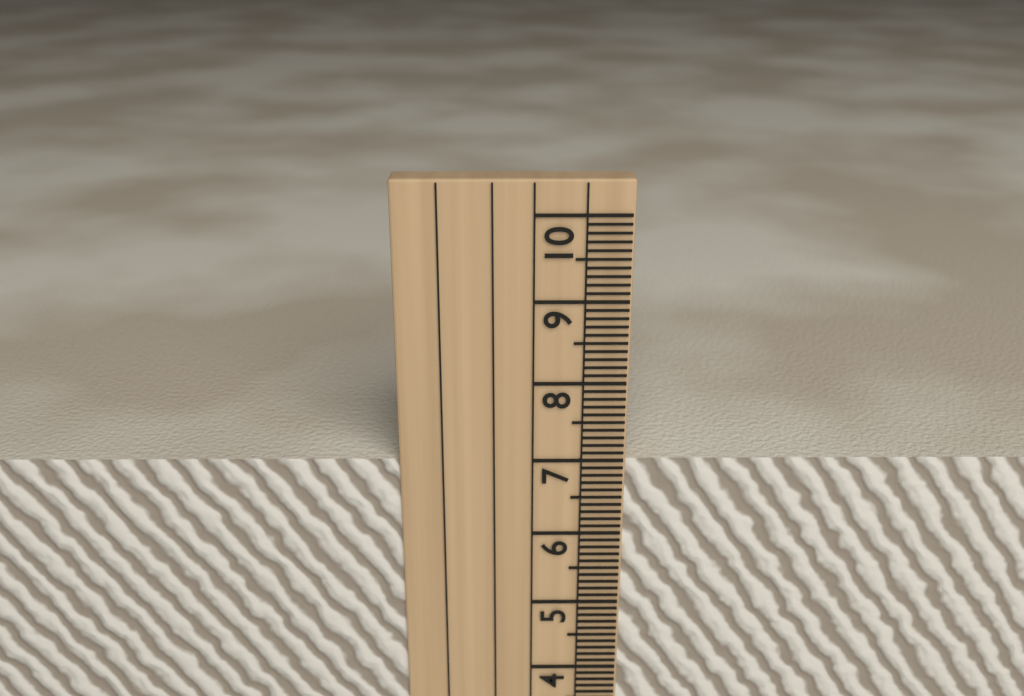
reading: 7.0 cm
